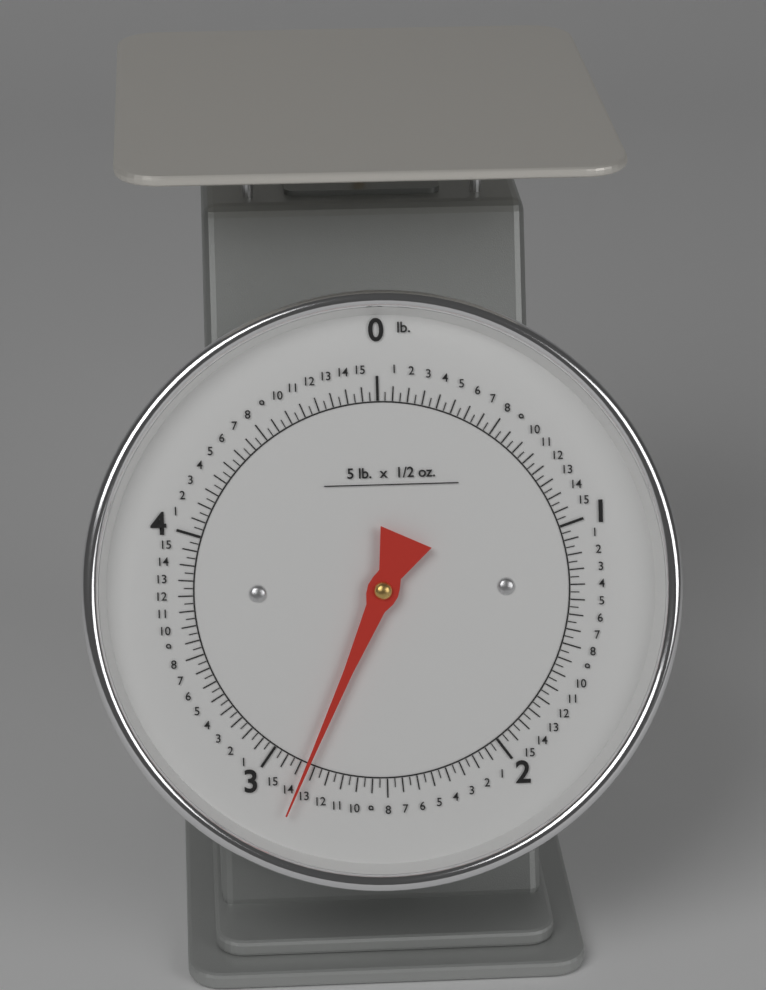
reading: 2.84375 lb
